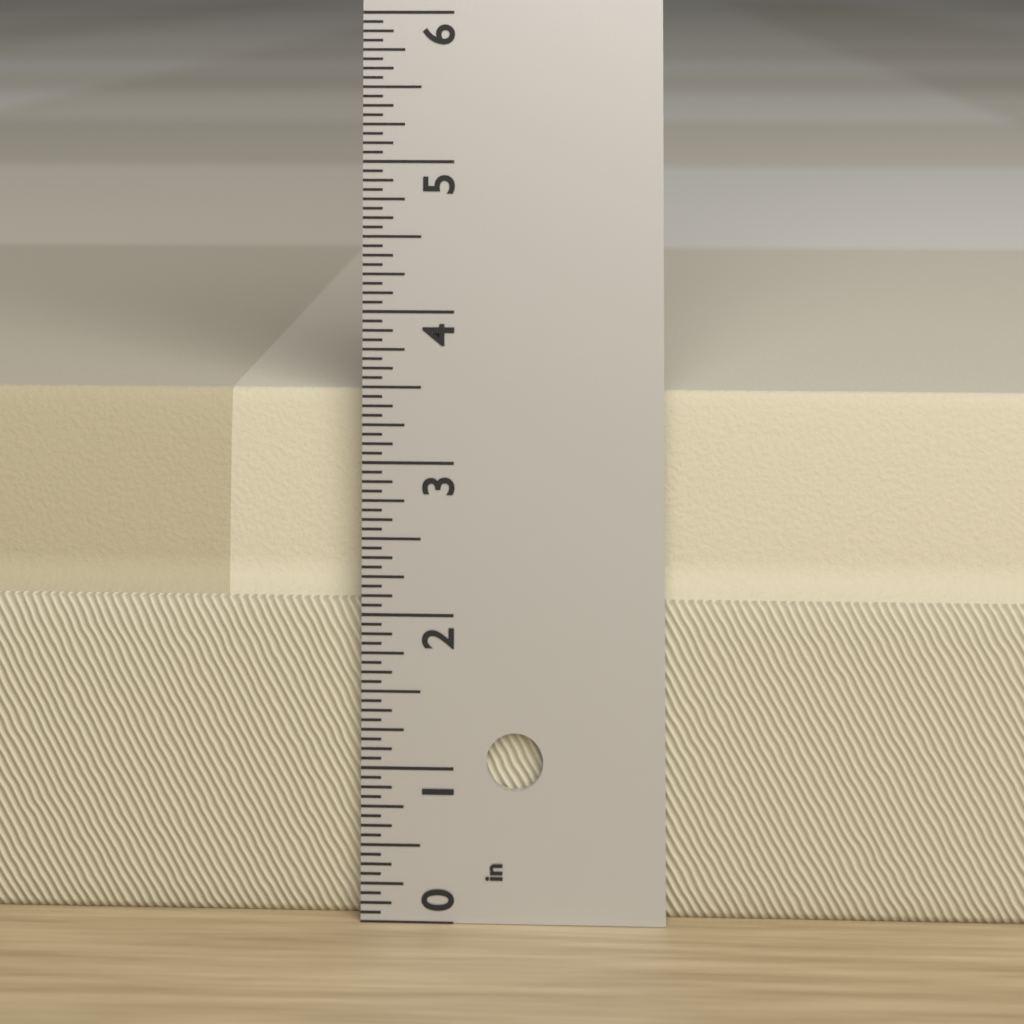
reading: 3.4375 in
